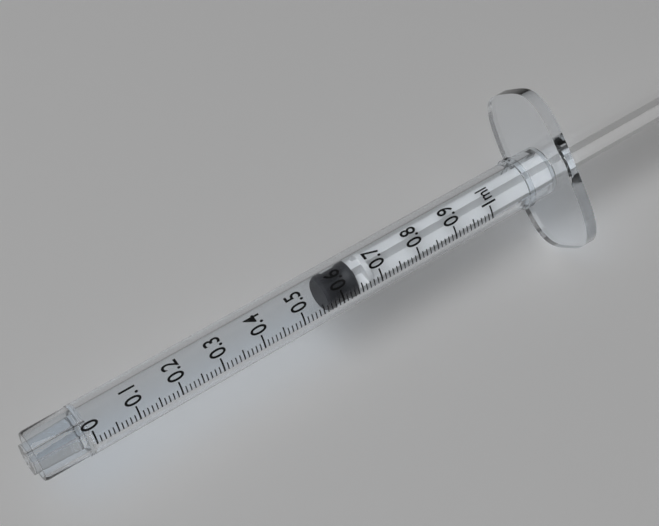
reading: 0.57 ml
